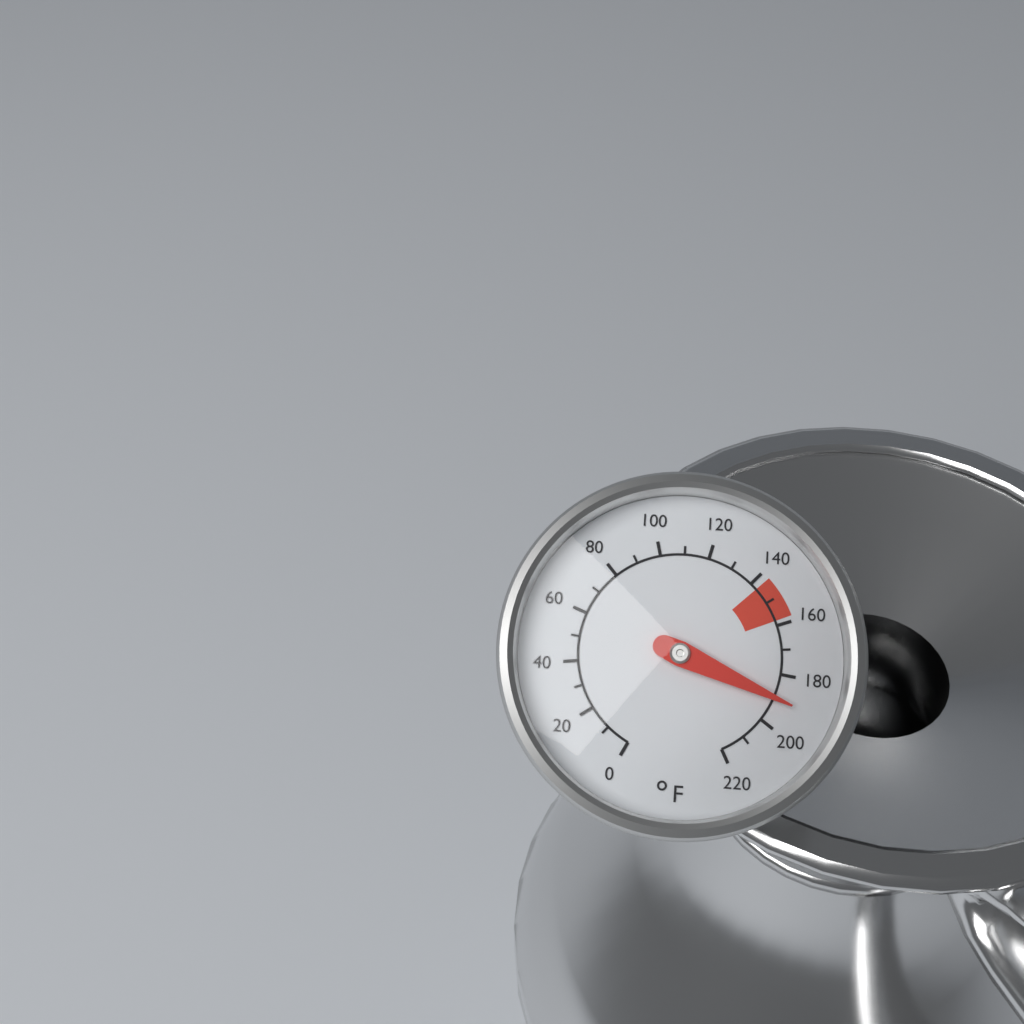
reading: 190 °F
